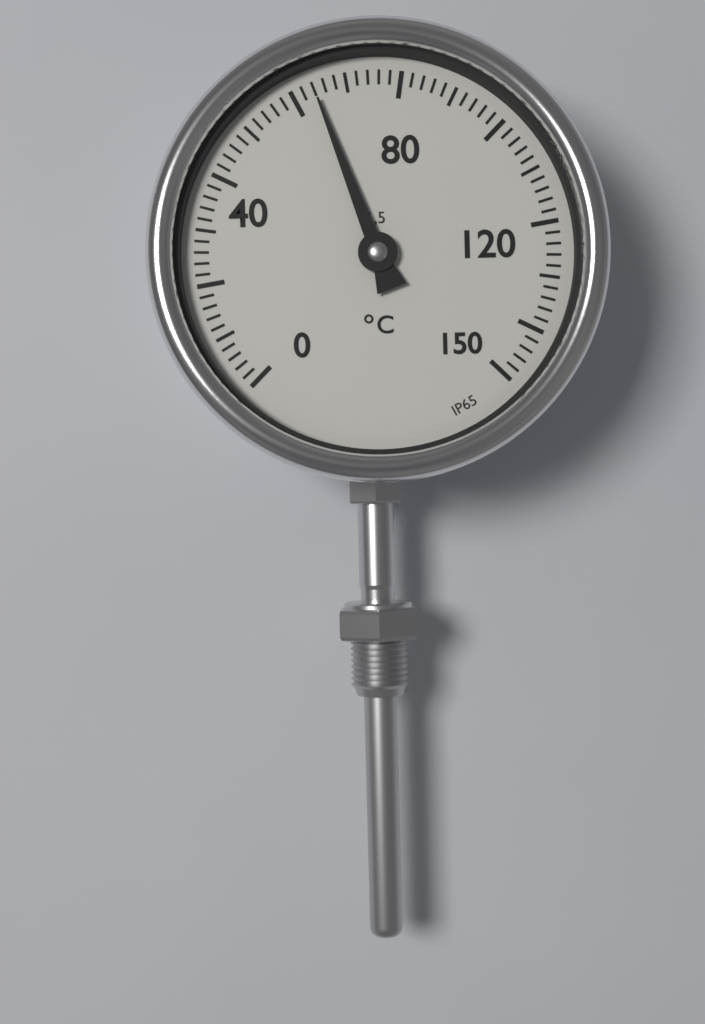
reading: 64 °C
